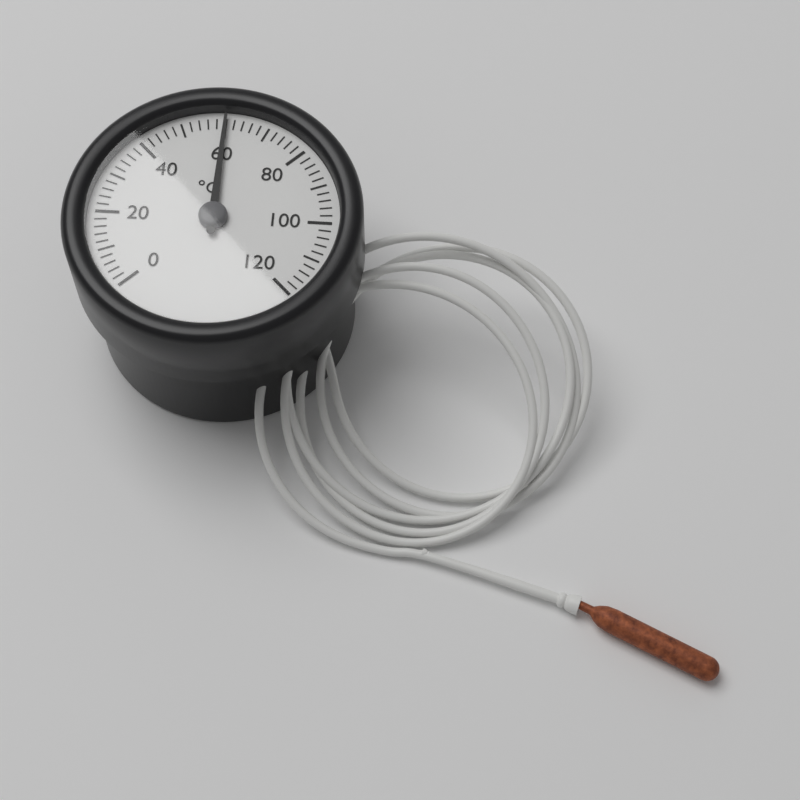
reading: 60 °C
